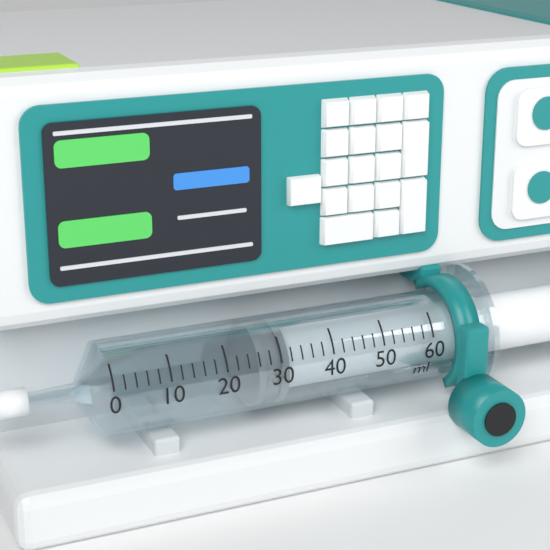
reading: 26 ml
